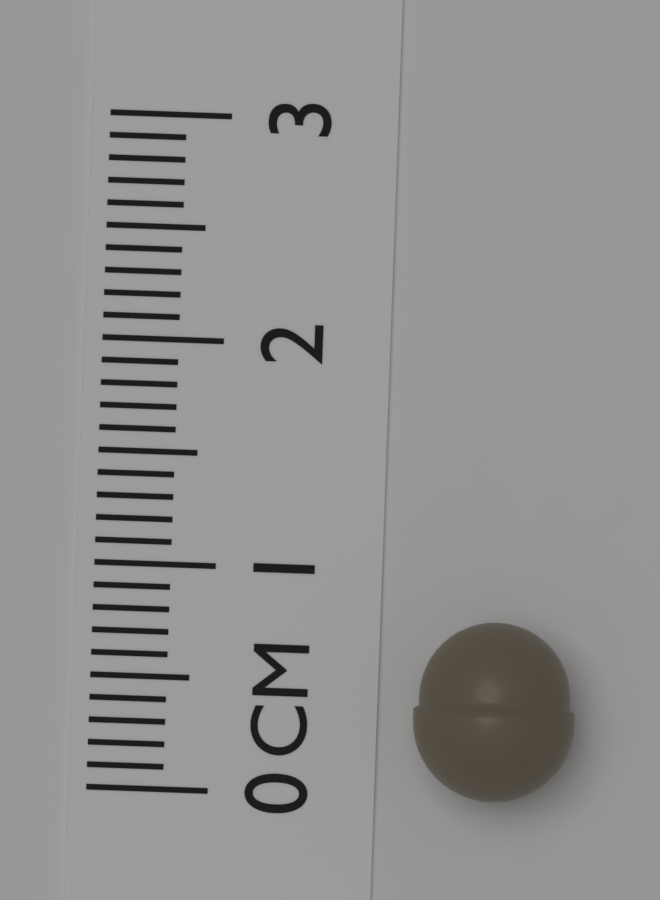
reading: 0.8 cm
